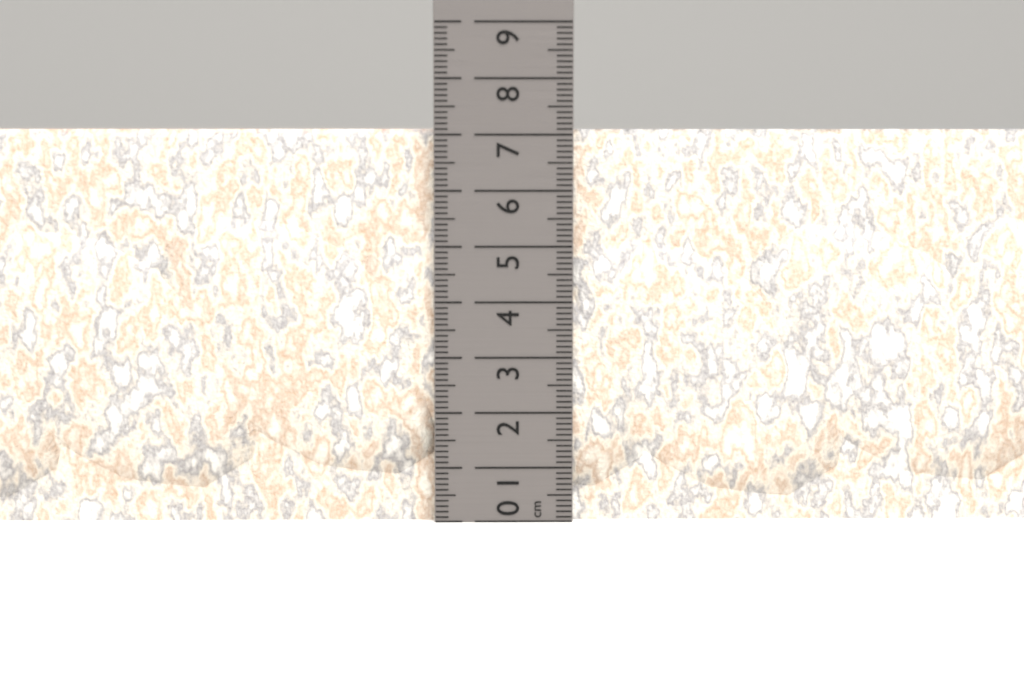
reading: 7.1 cm
